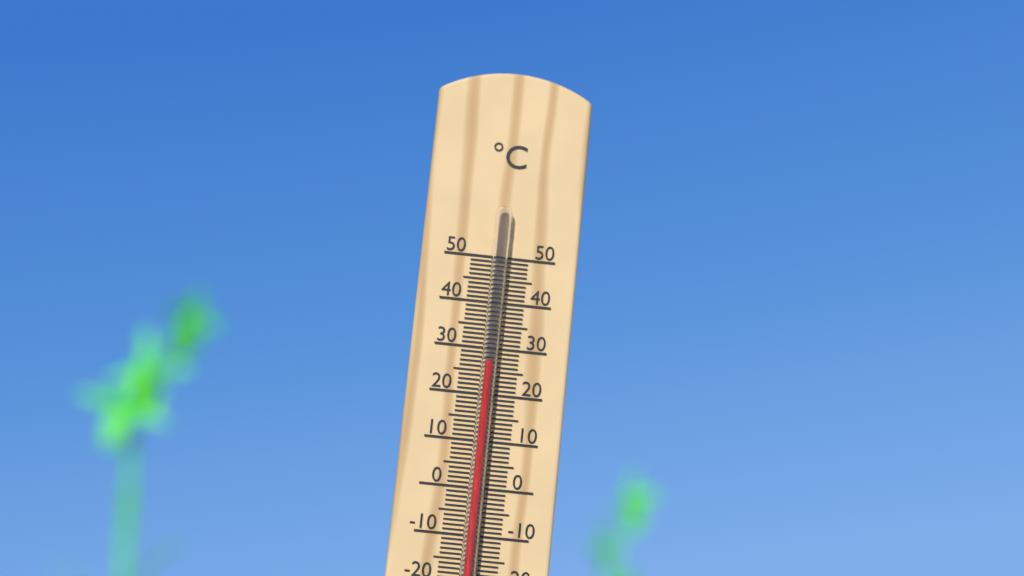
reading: 27 °C
